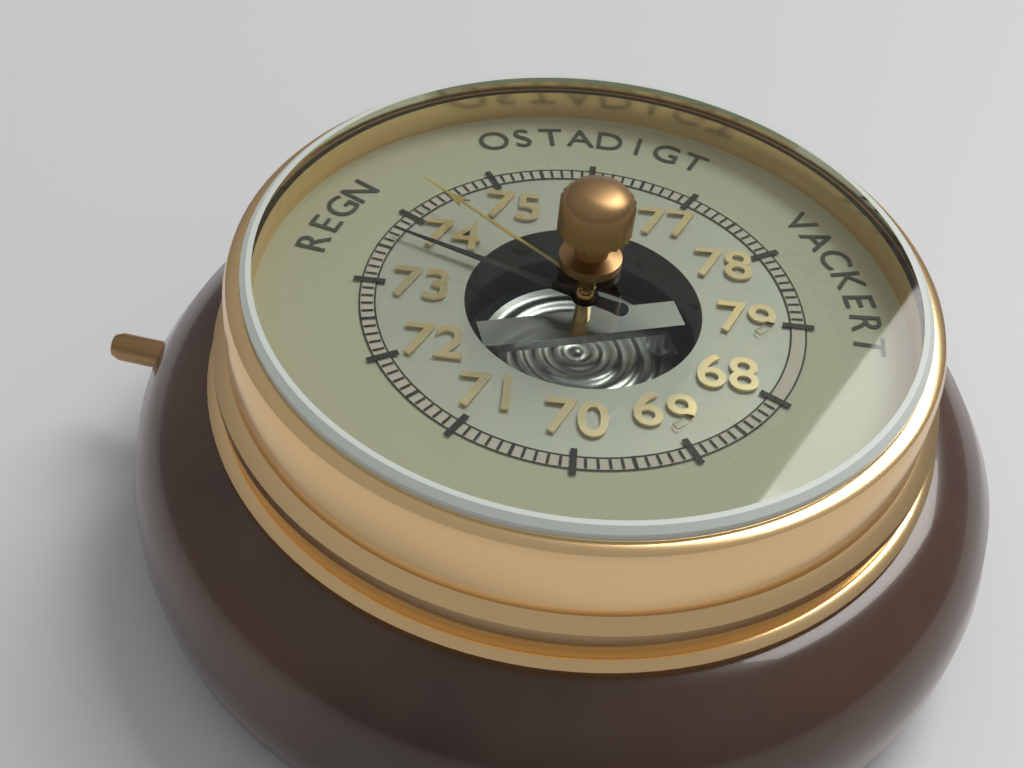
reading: 73.7 (no unit)
